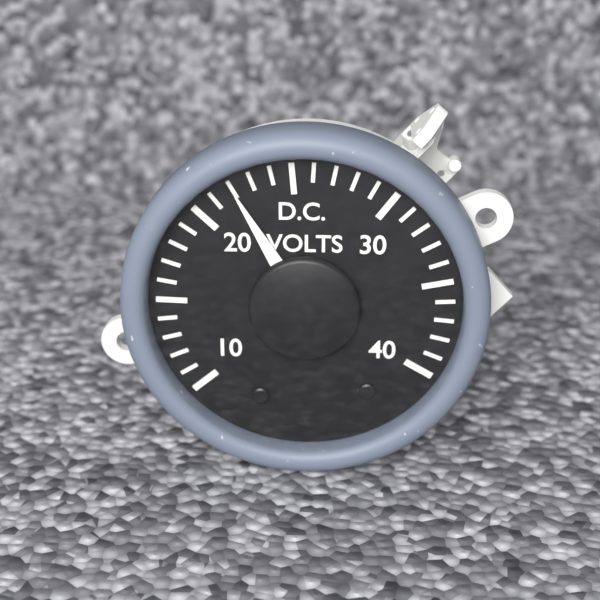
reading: 22 V
